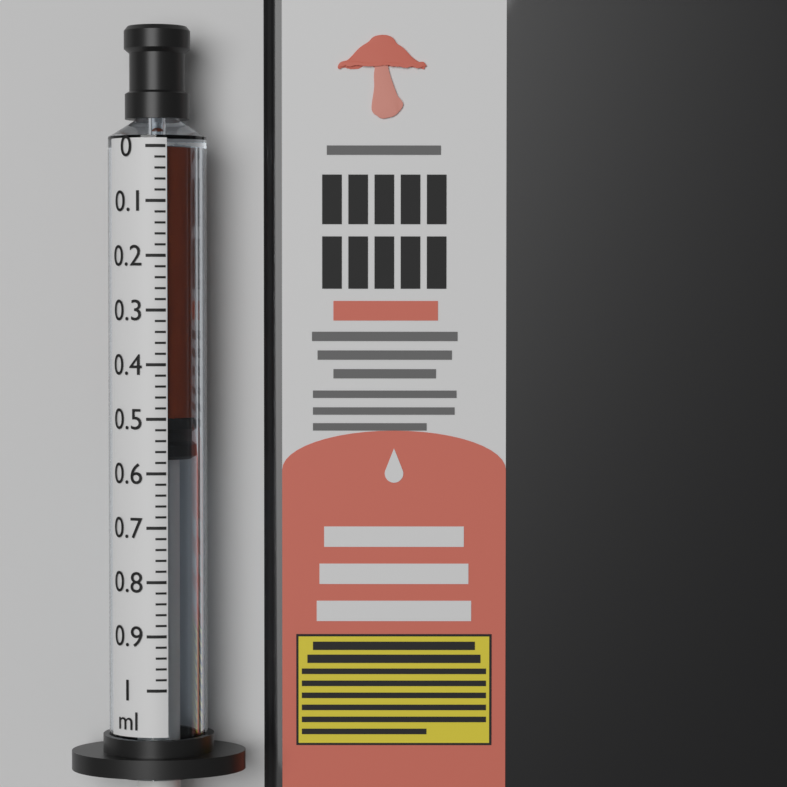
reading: 0.50 ml
